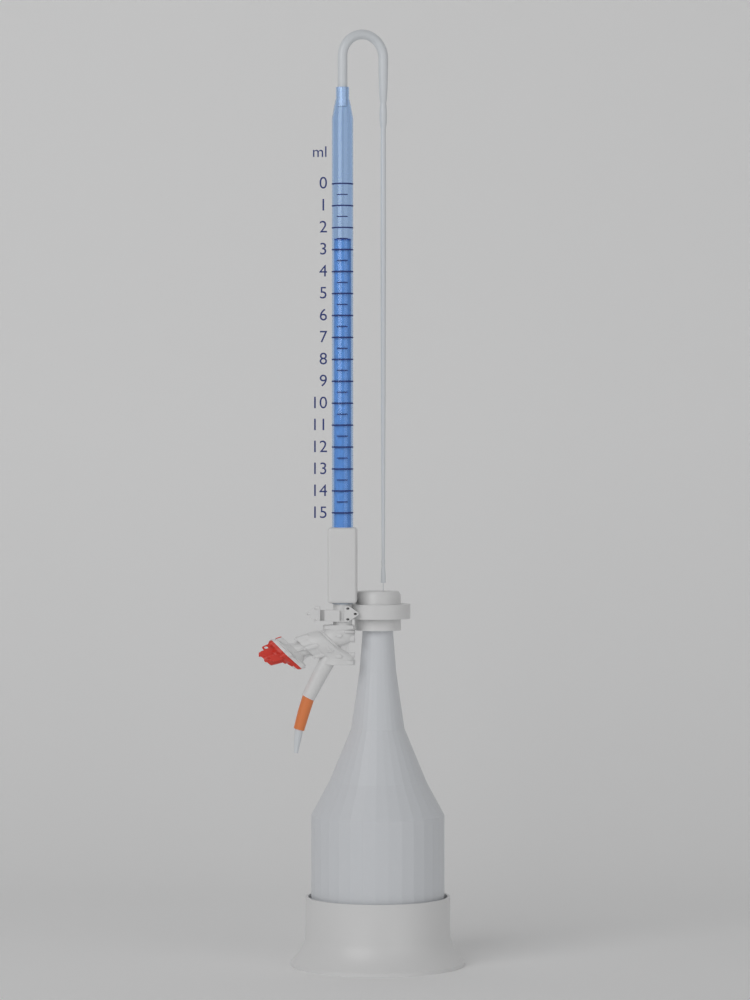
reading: 2.5 ml
